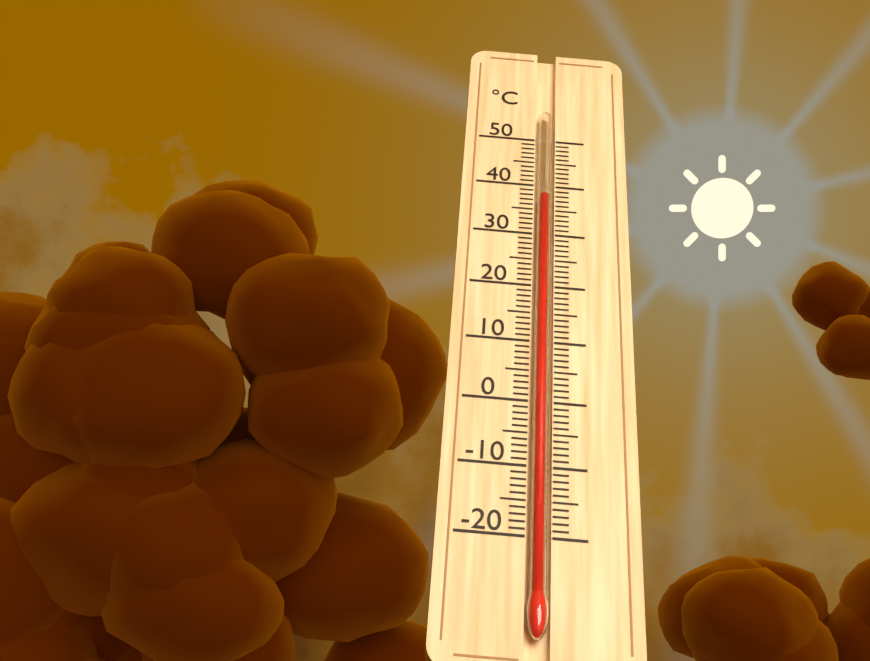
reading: 38 °C
